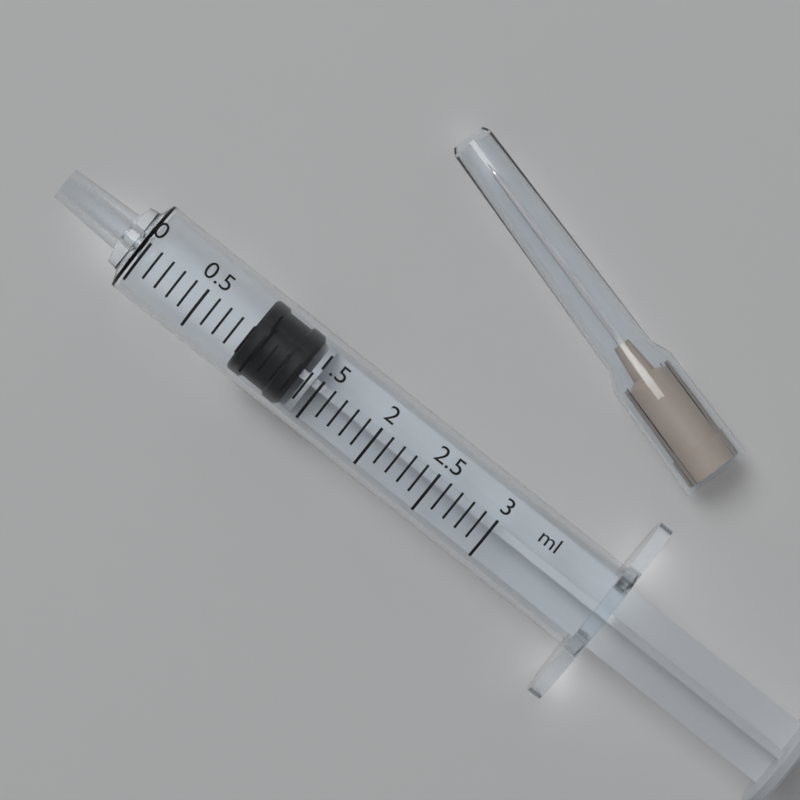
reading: 0.9 ml
